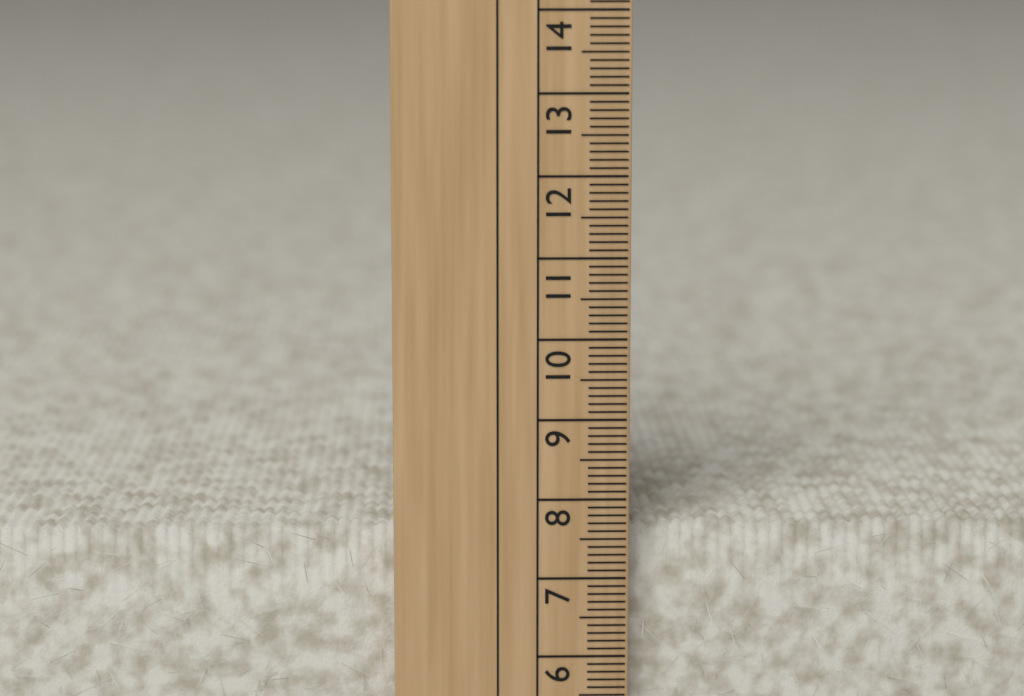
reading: 7.6 cm
